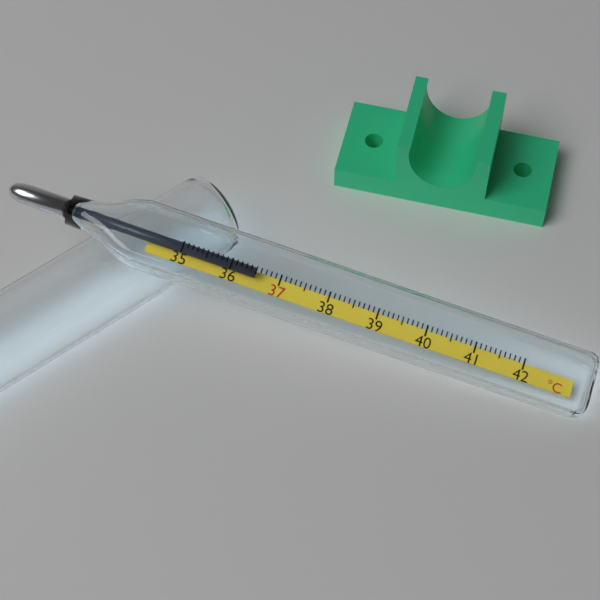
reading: 36.5 °C
